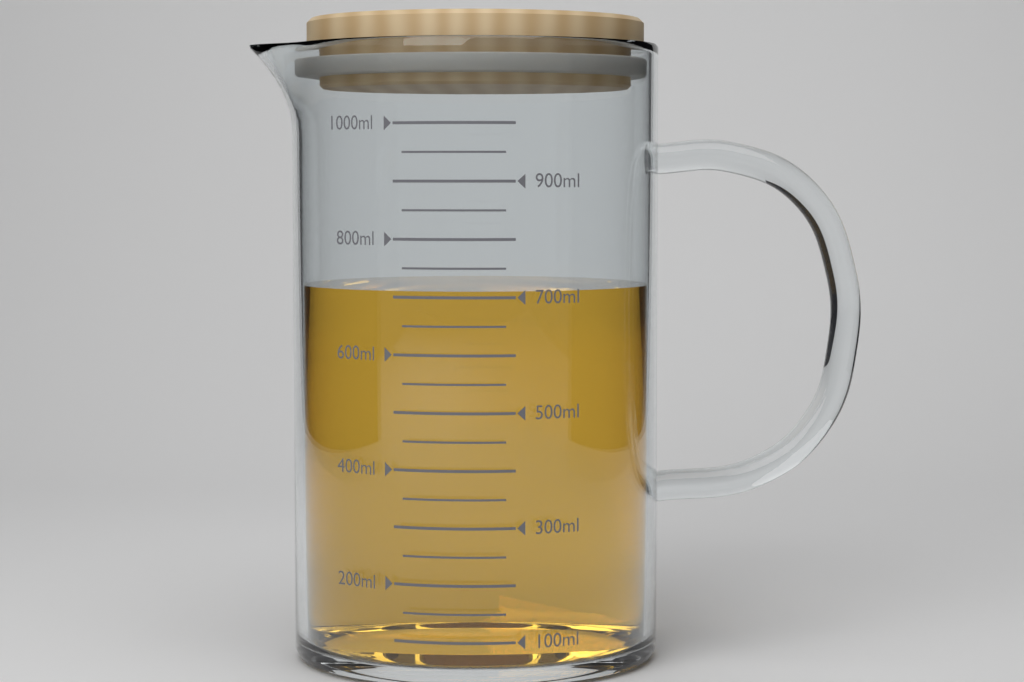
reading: 710 ml
